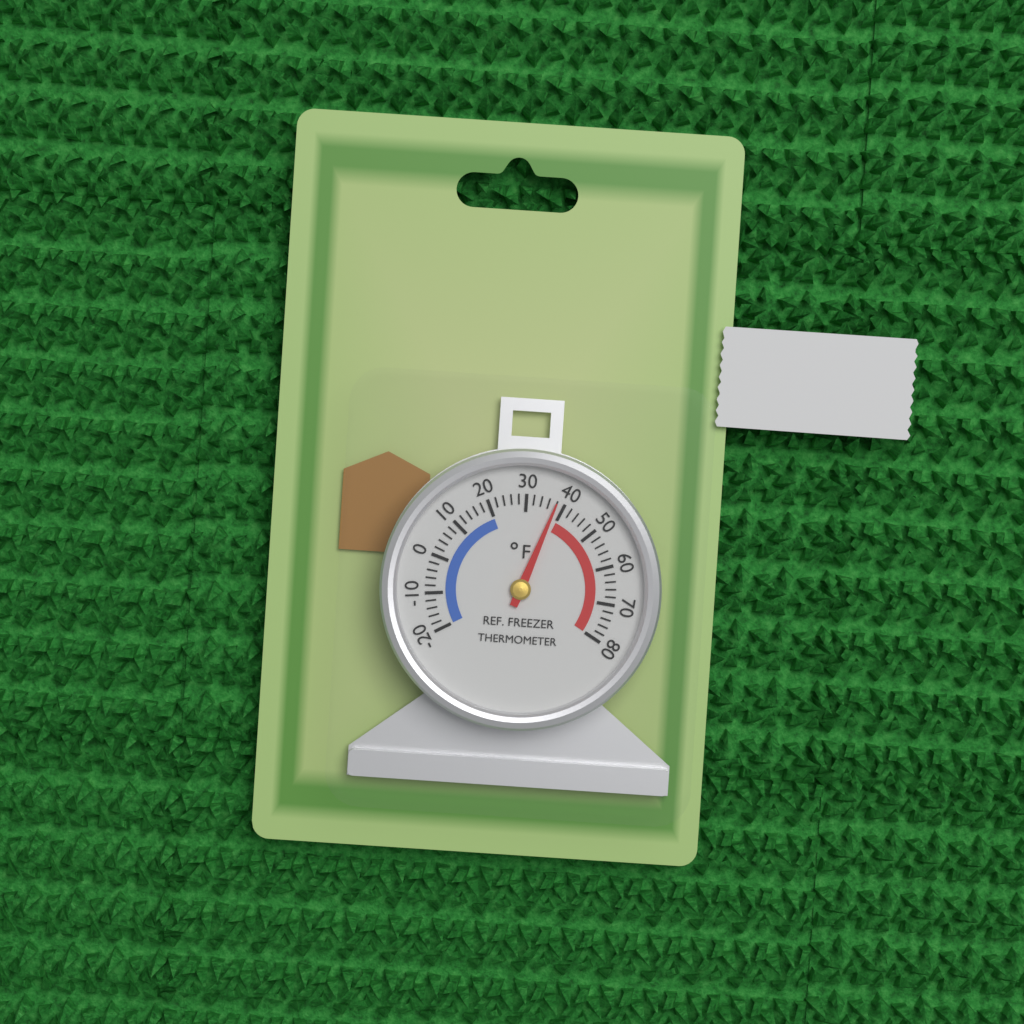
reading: 38 °F
